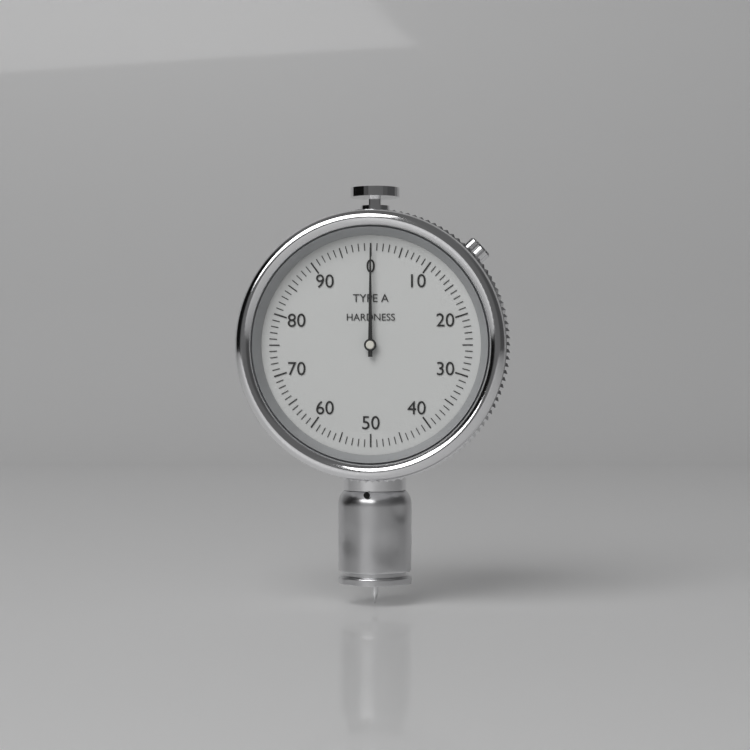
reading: 0 (no unit)
